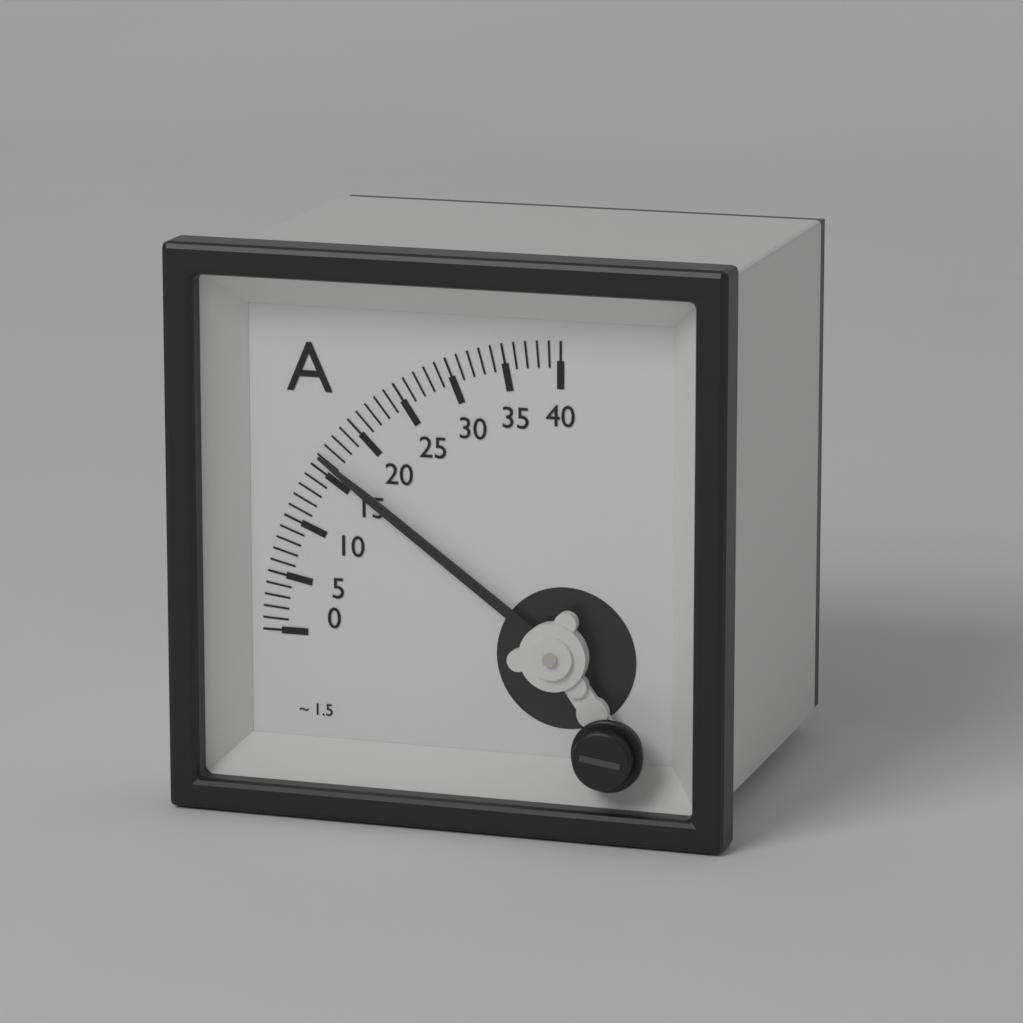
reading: 16 A
